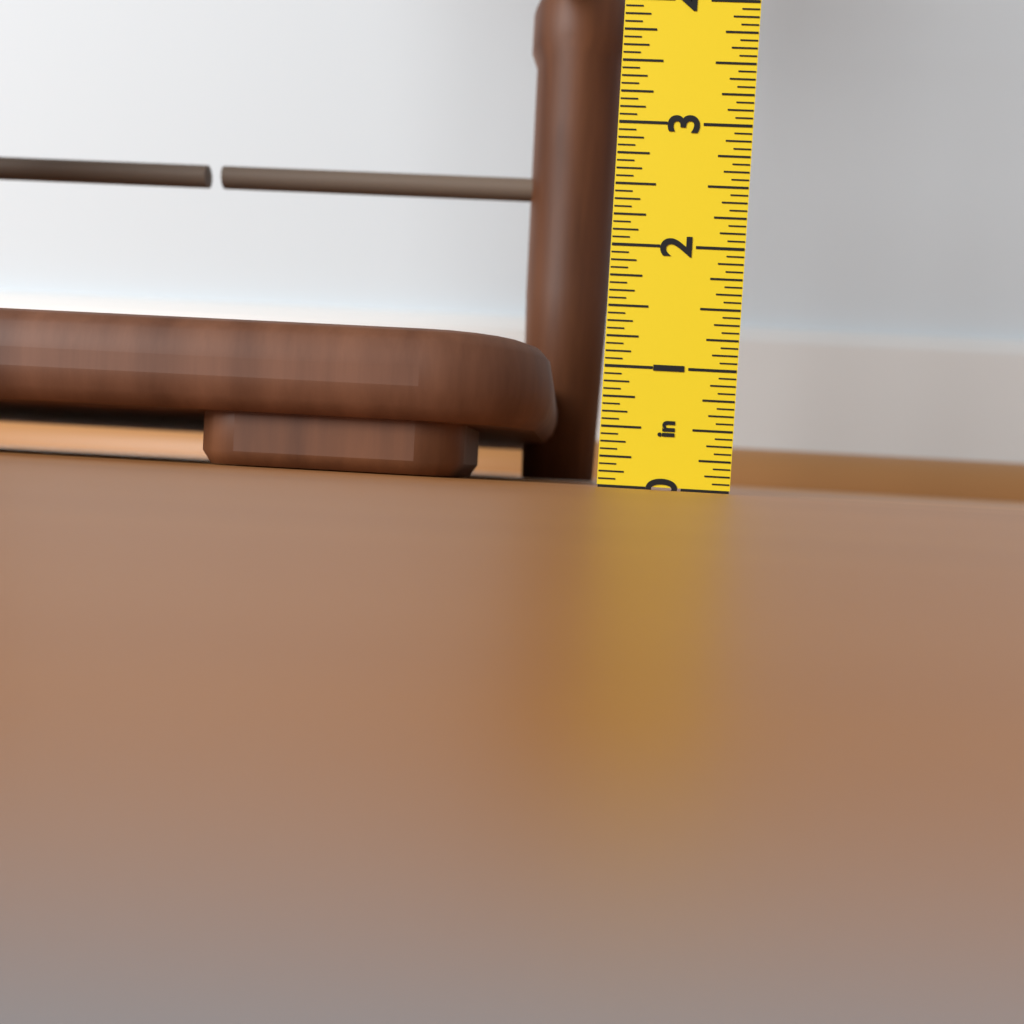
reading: 1.2500 in
